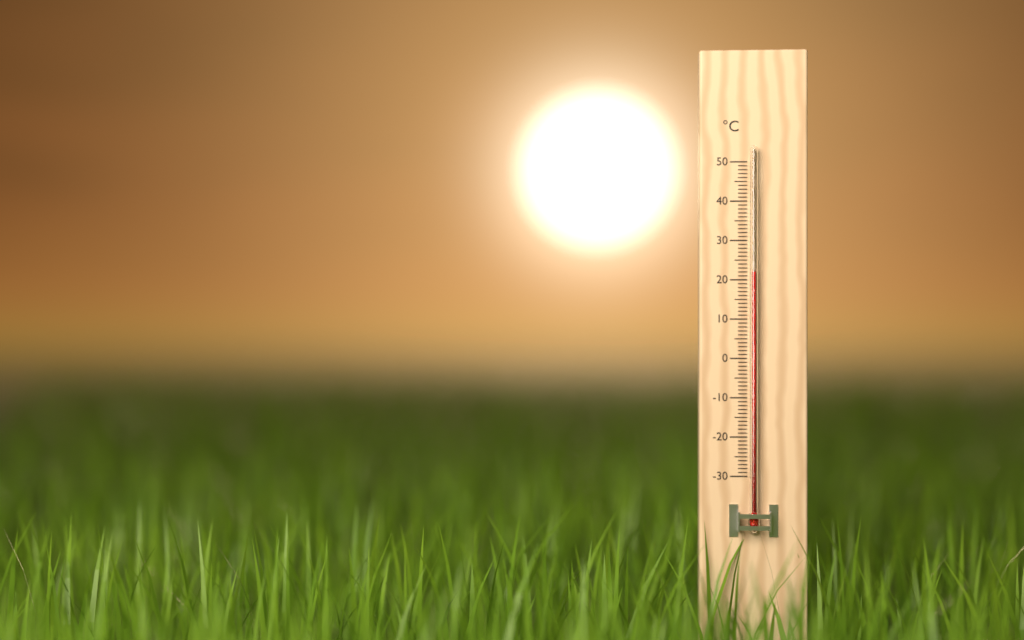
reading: 22 °C
